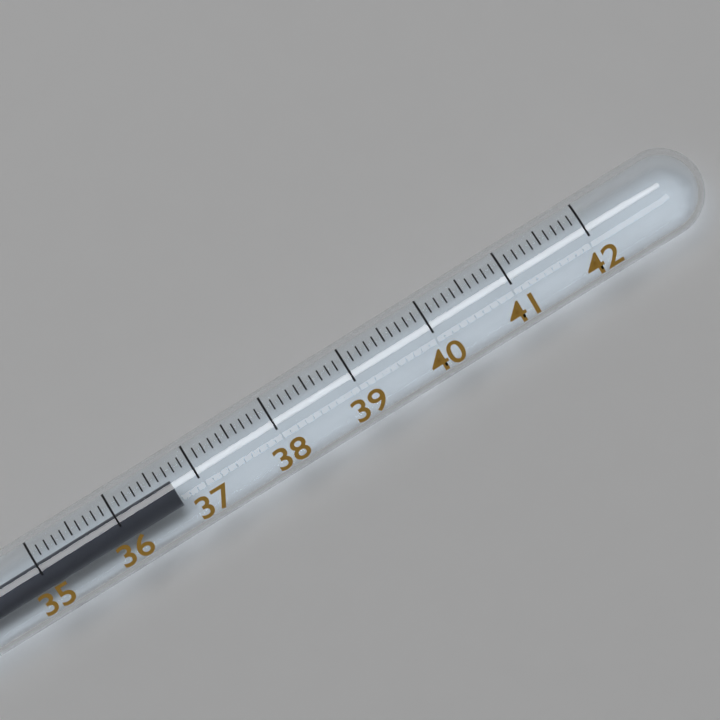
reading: 36.7 (no unit)
